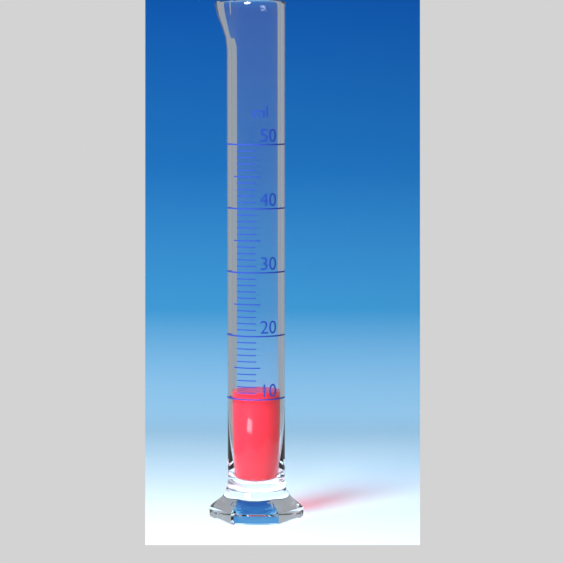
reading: 11 ml
